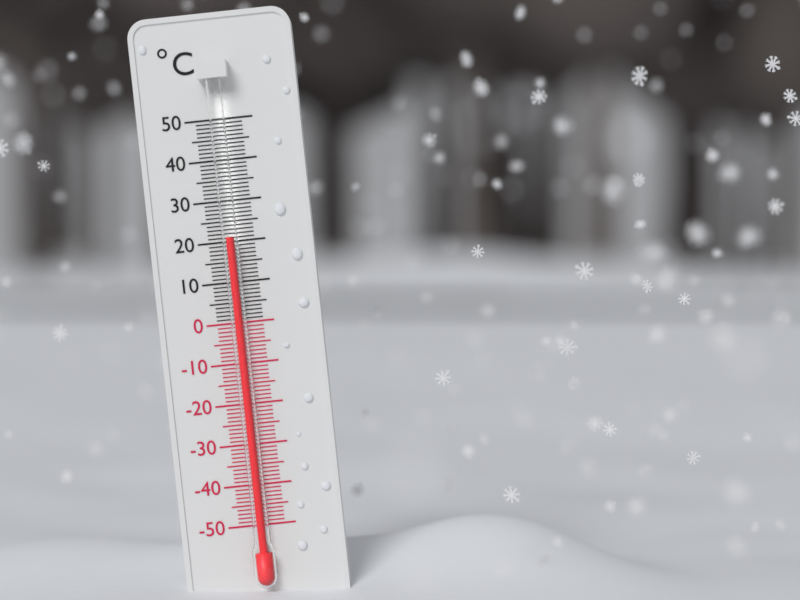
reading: 21 °C
